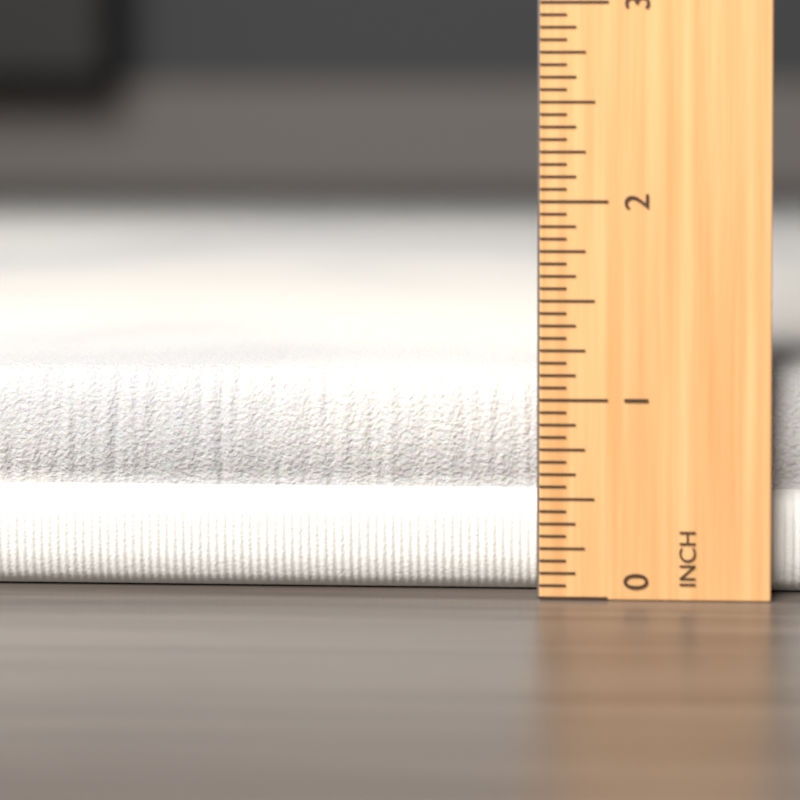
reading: 1.1250 inch
